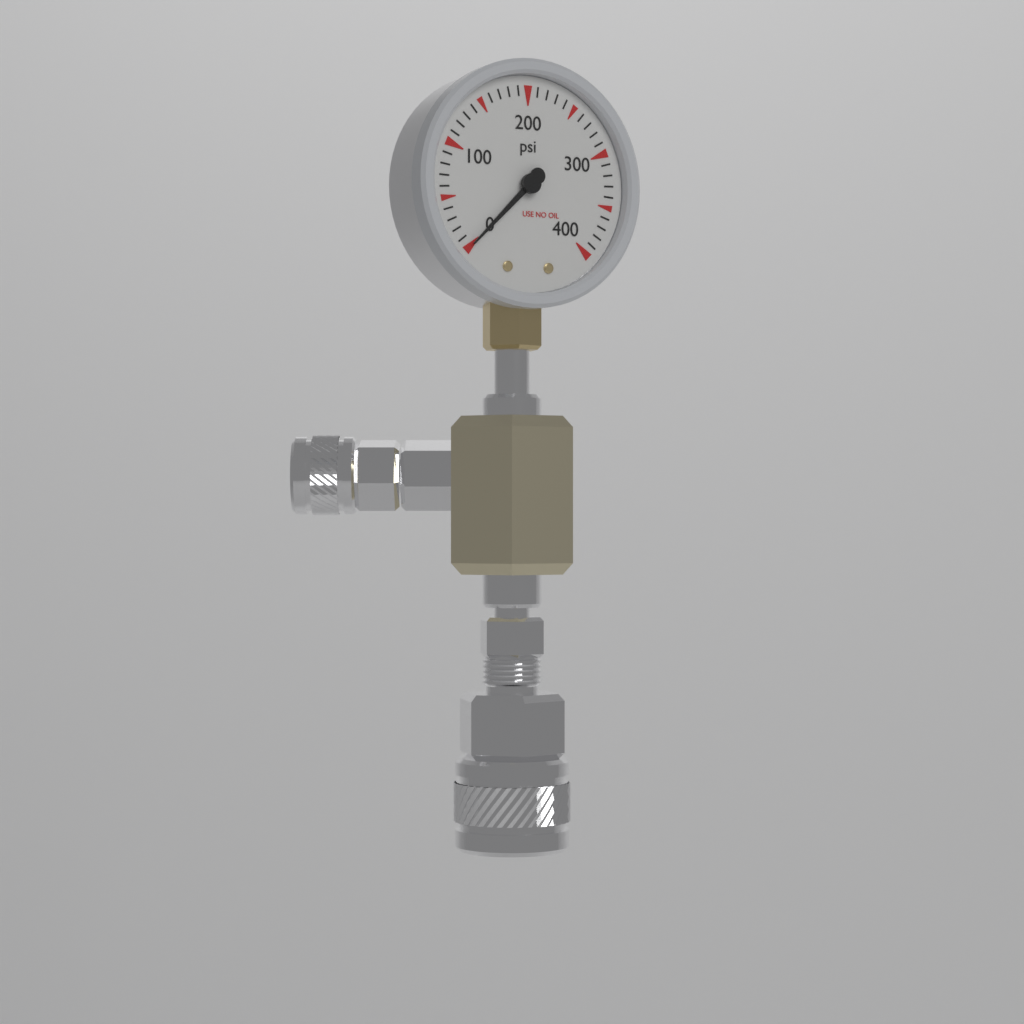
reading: 0 psi
